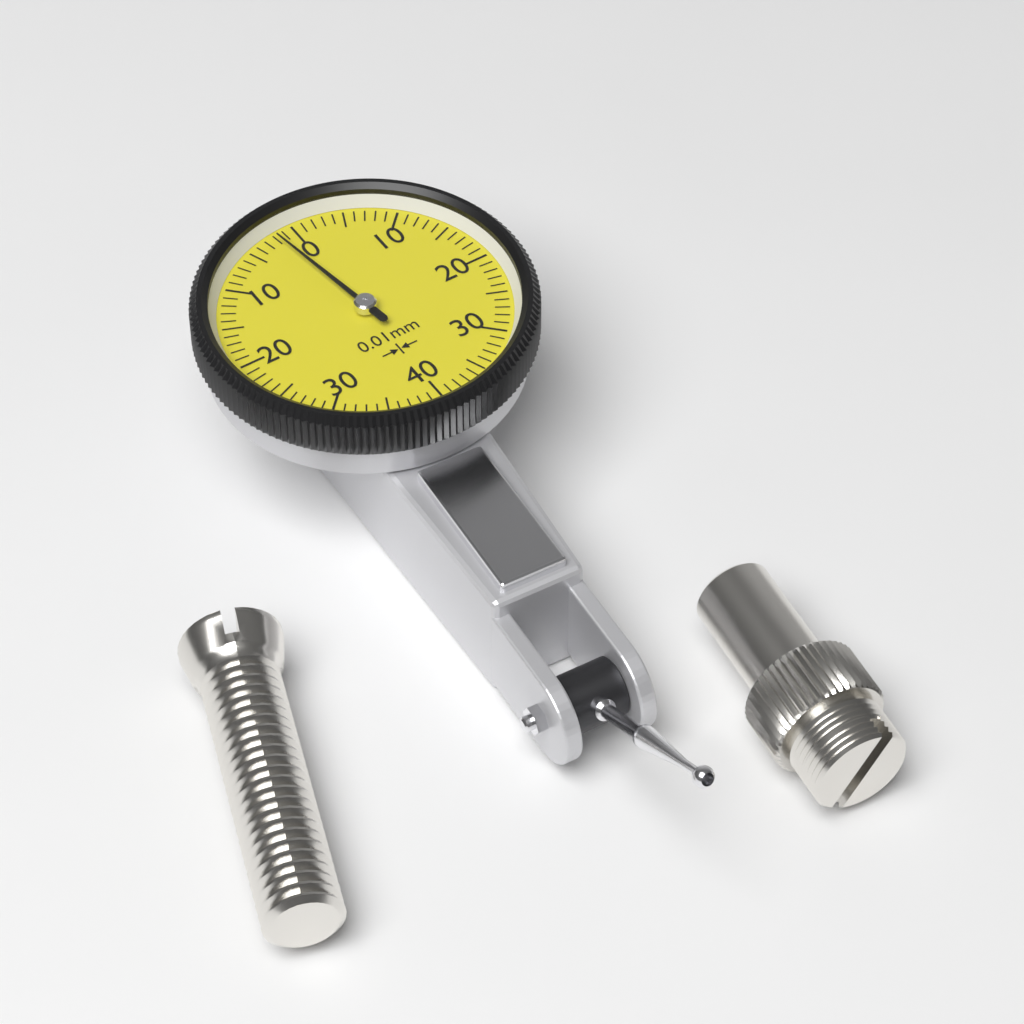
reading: 0.02 mm
